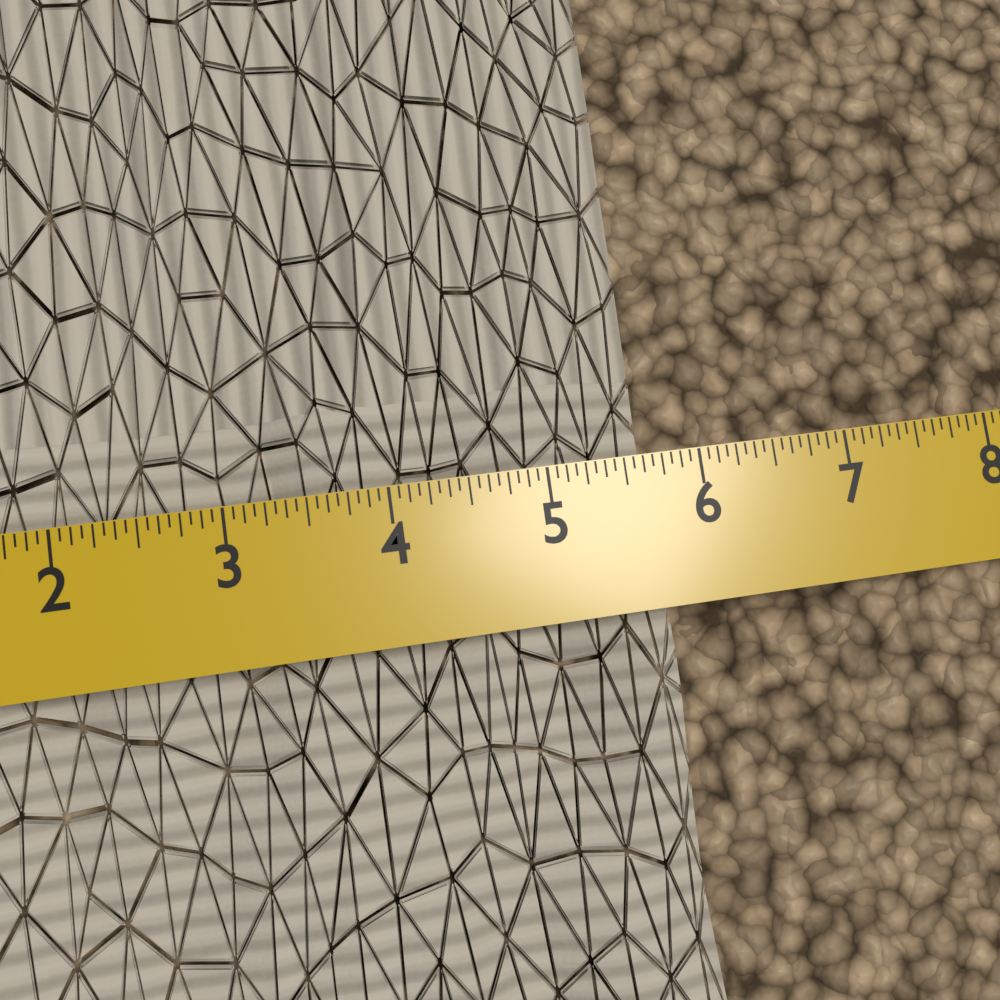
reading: 5.6875 in
